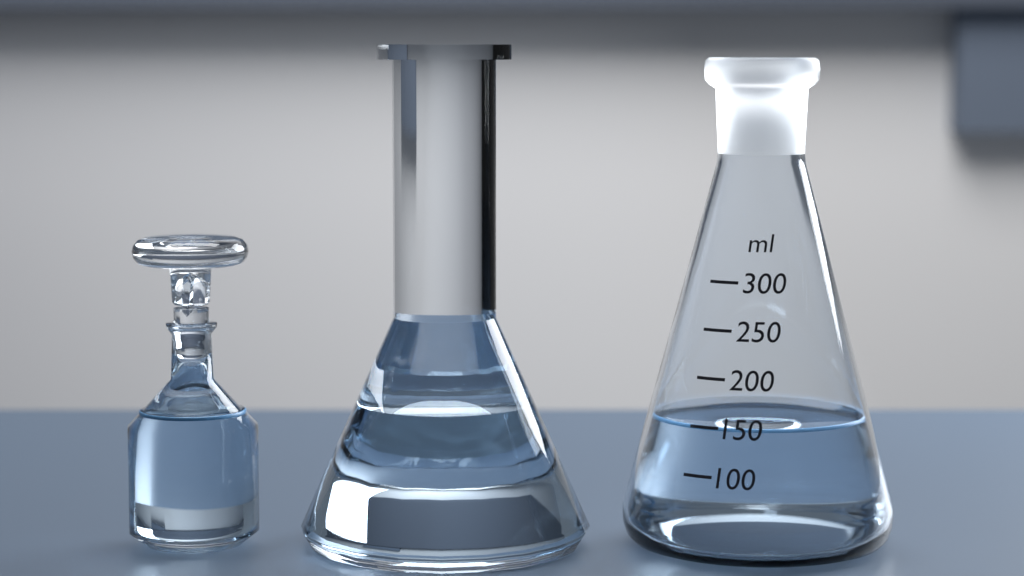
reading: 150 ml
